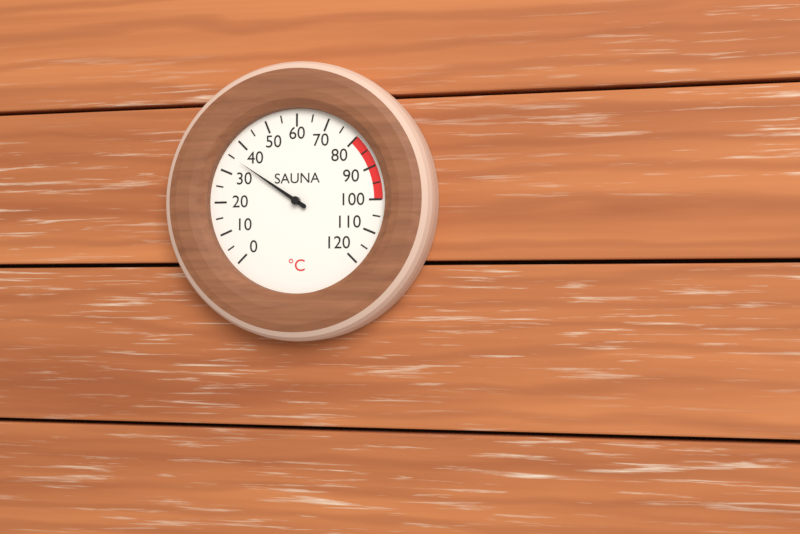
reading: 35 °C
